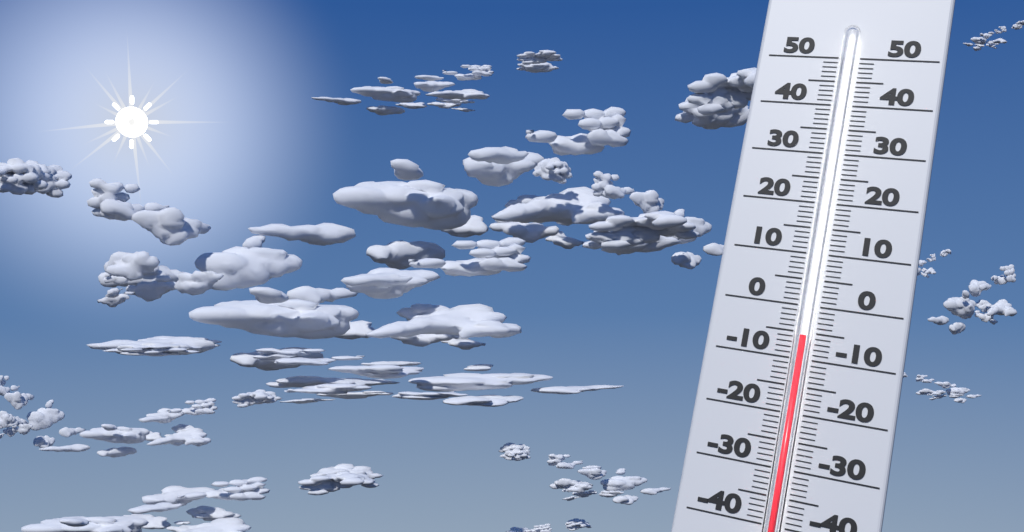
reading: -6 (no unit)
